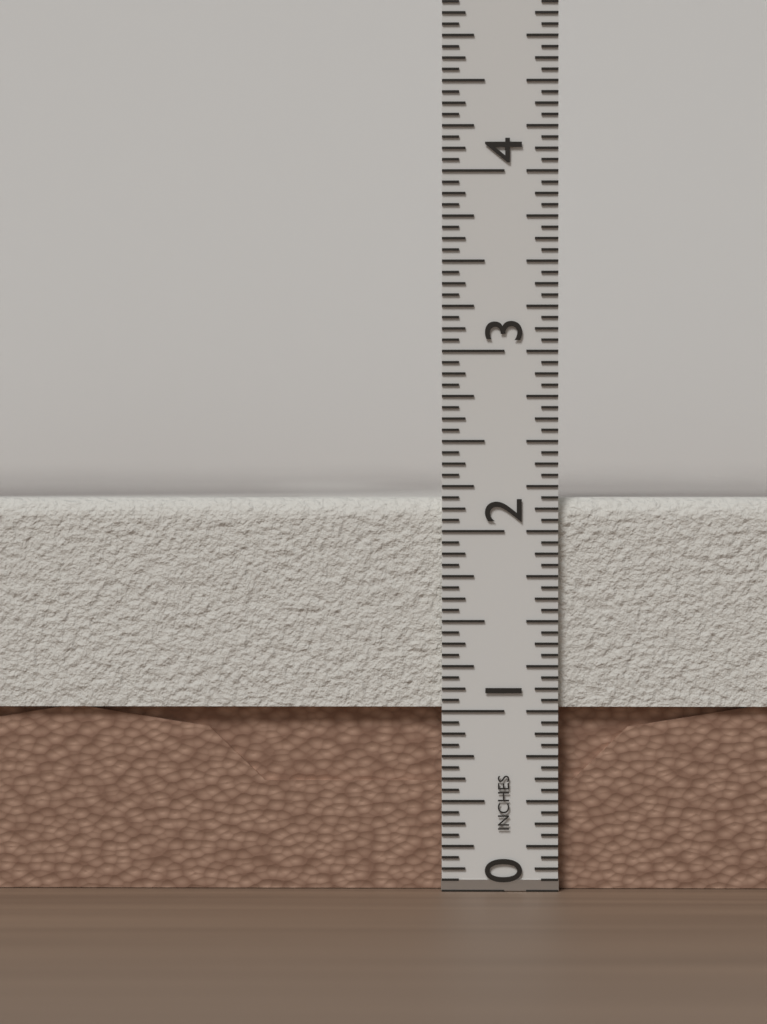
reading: 2.1875 in
